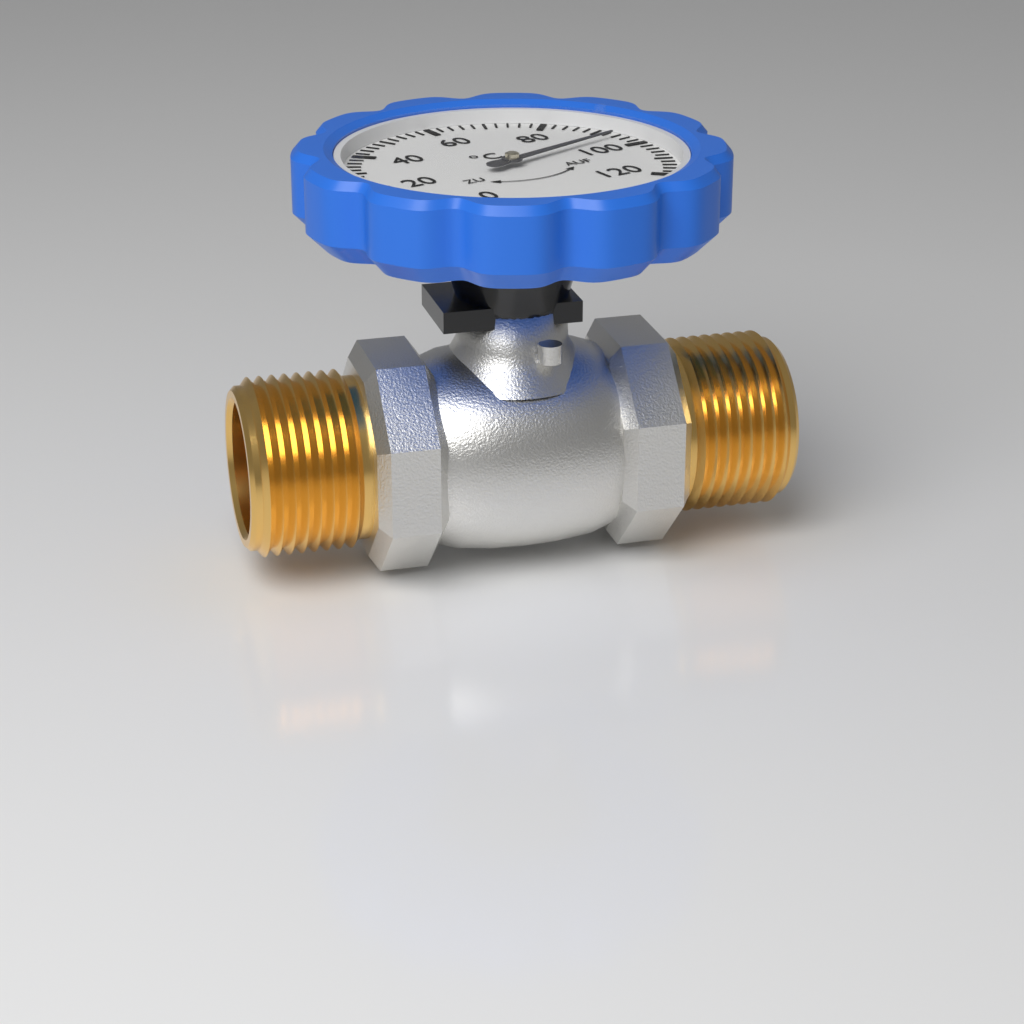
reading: 94 °C
